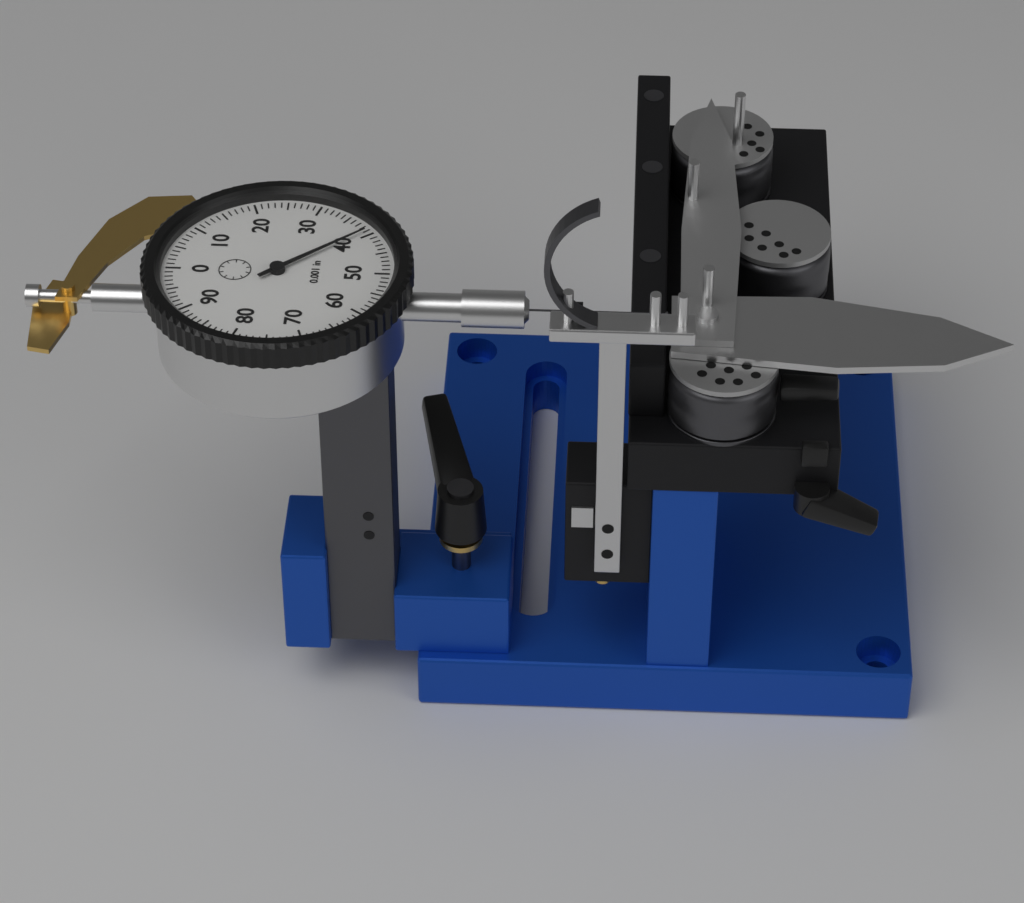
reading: 0.039 in
